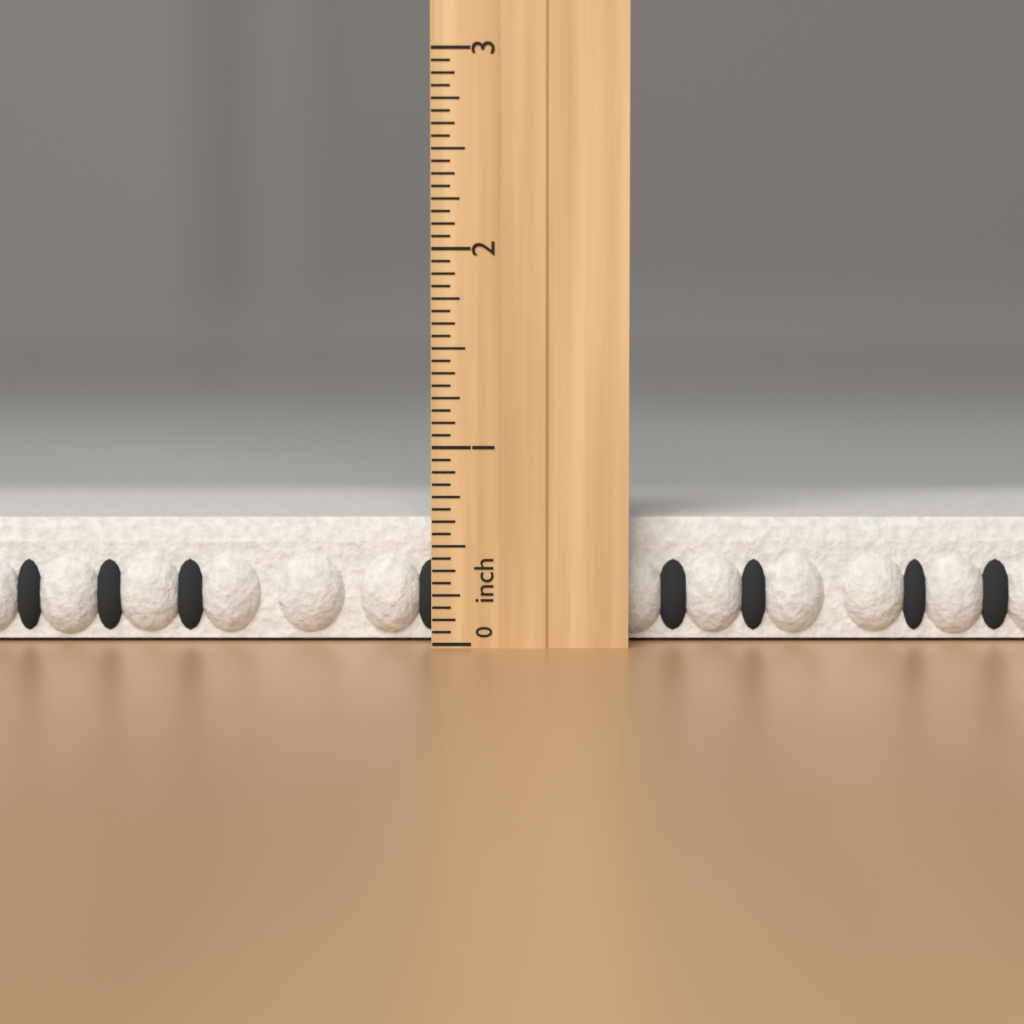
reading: 0.6250 inch
